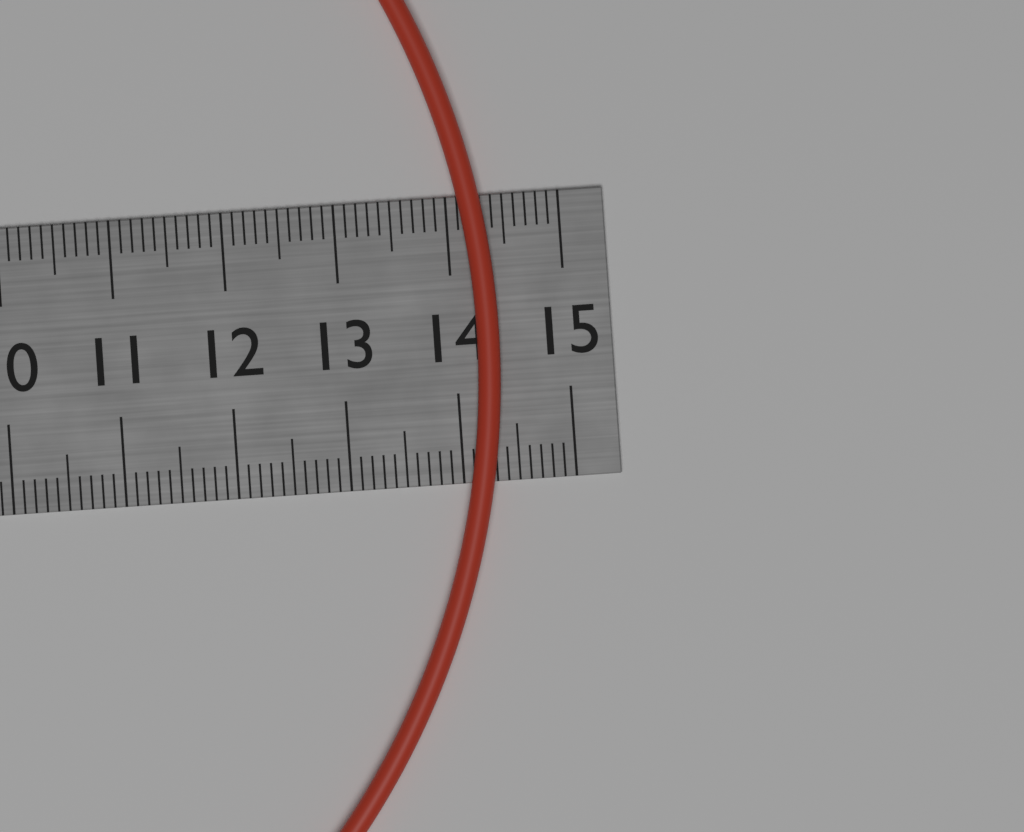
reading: 14.4 cm
